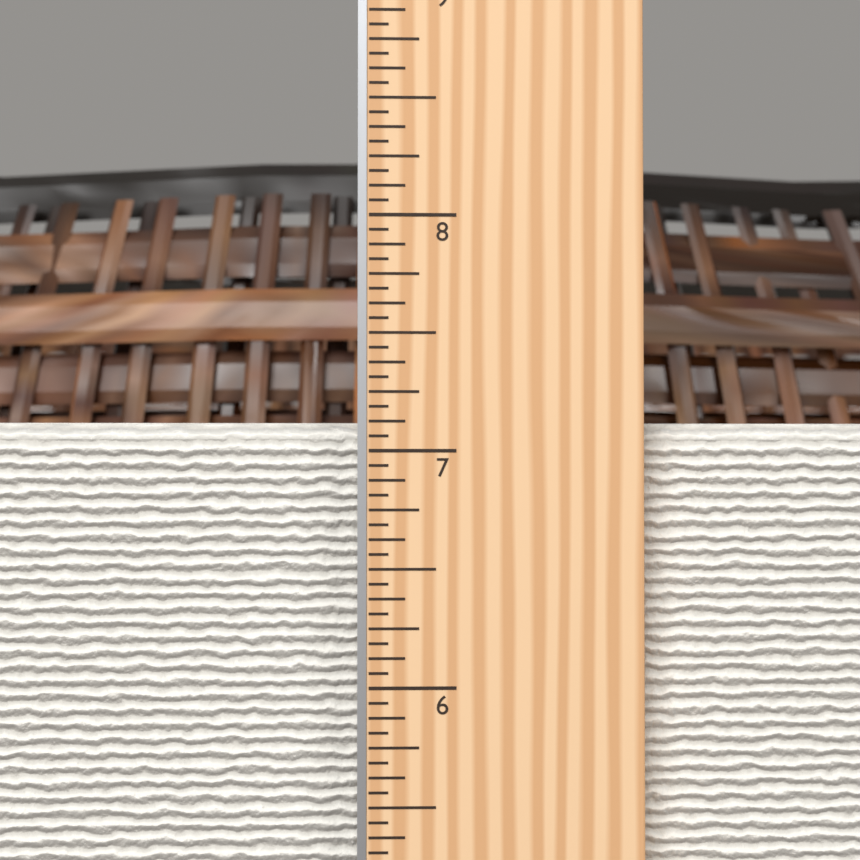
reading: 7.1250 in
